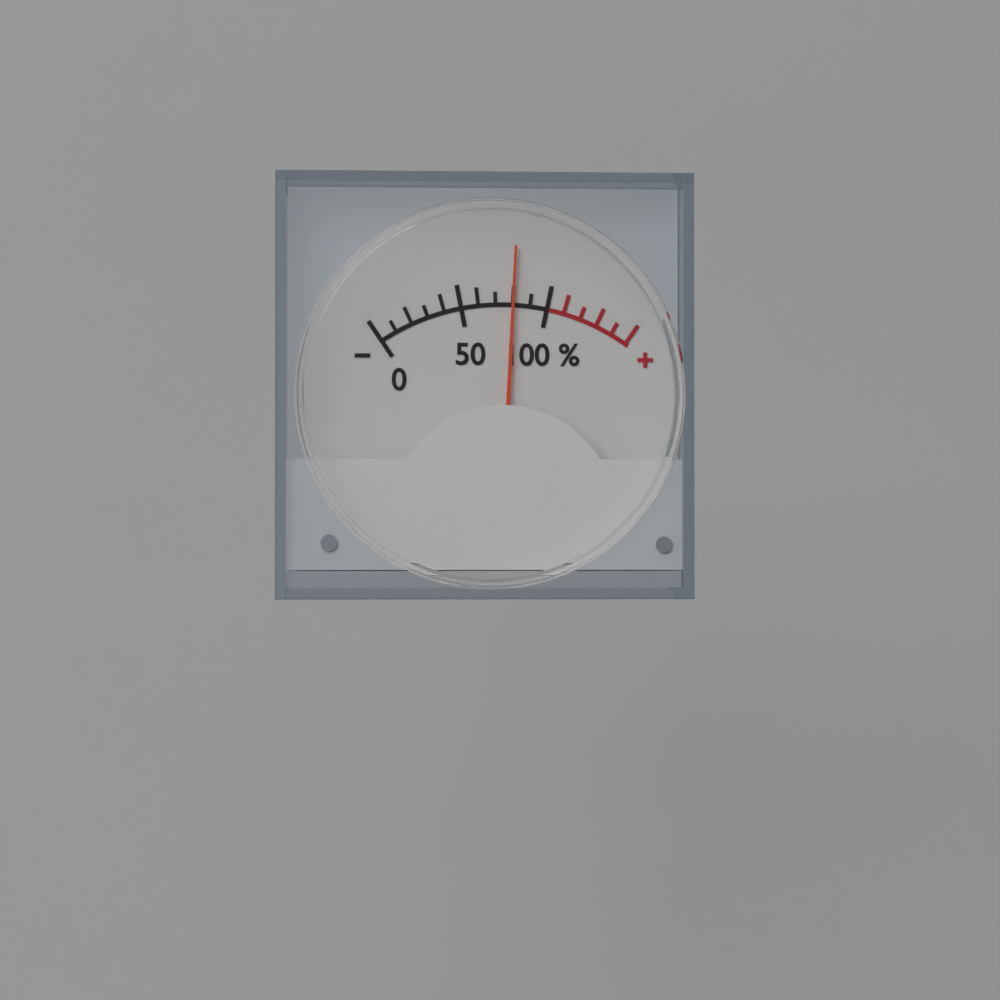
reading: 80 %
